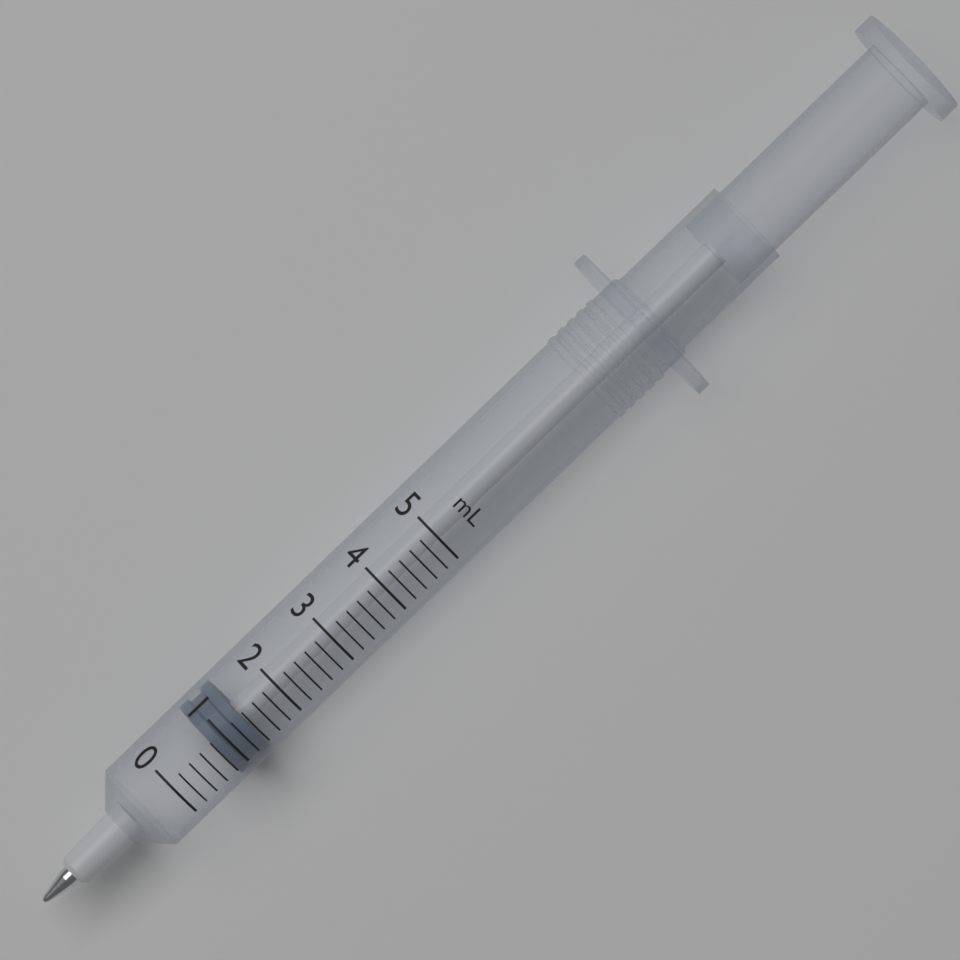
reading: 0.8 ml
